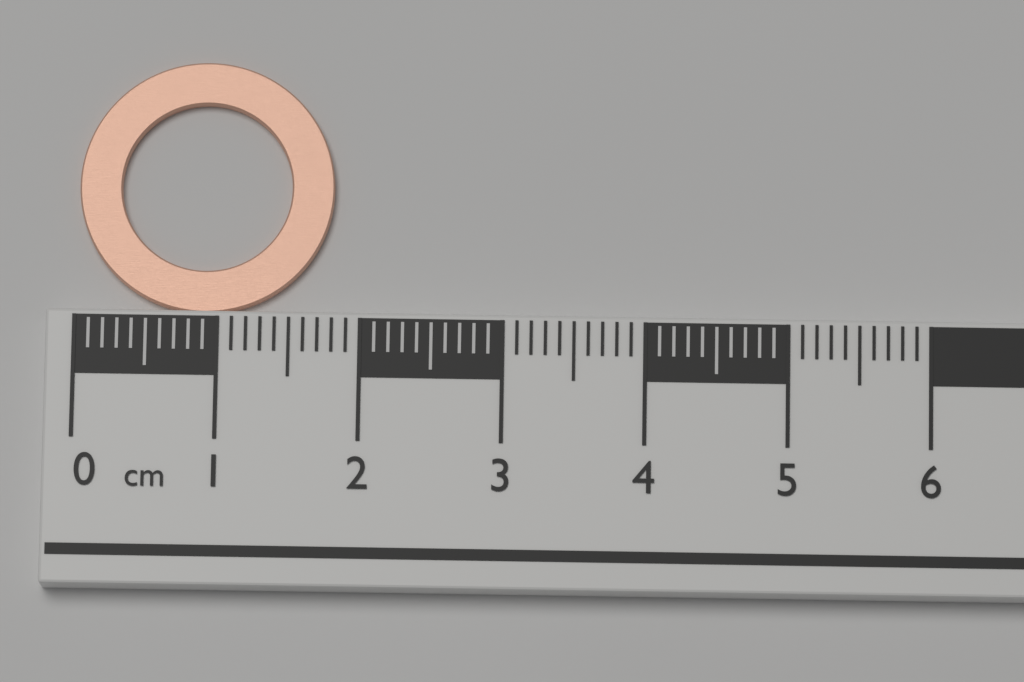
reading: 1.8 cm
